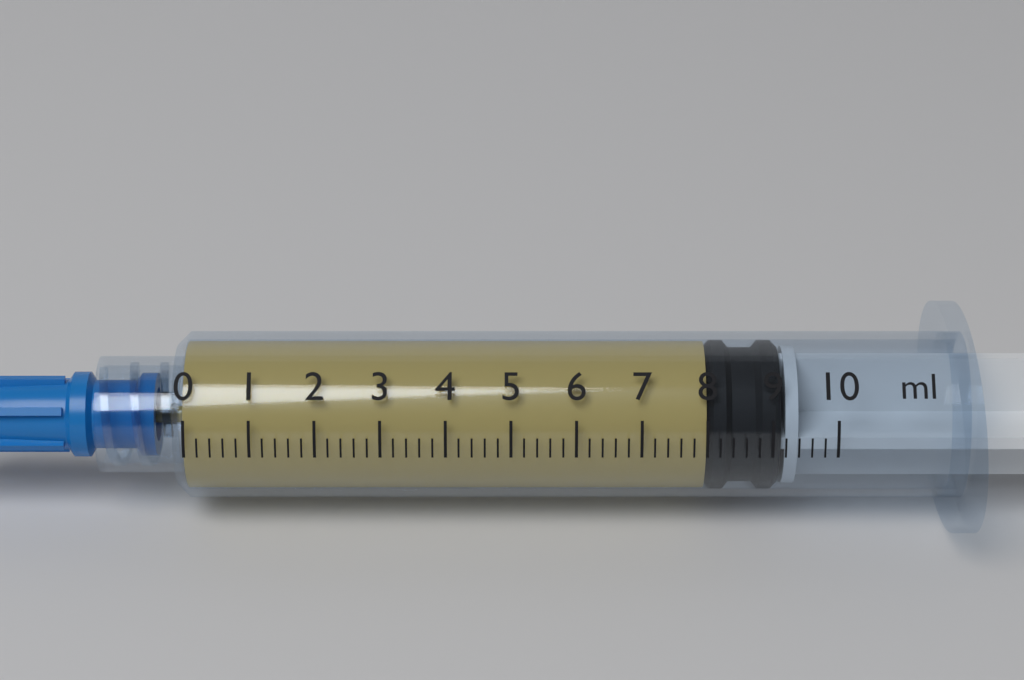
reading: 8.0 ml
